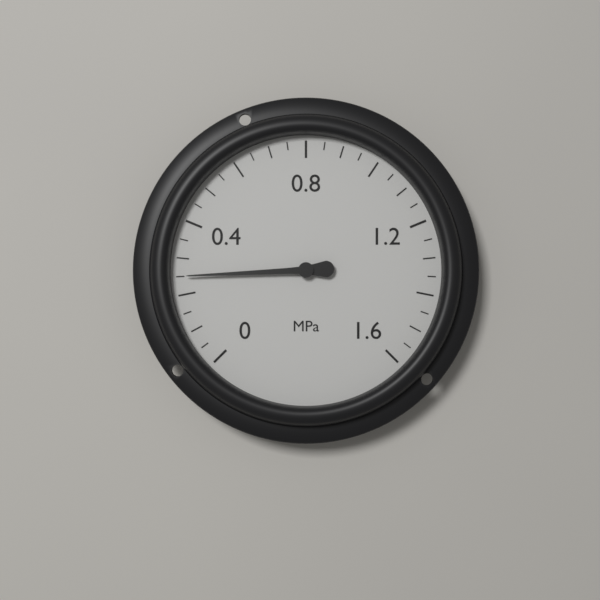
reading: 0.25 MPa
